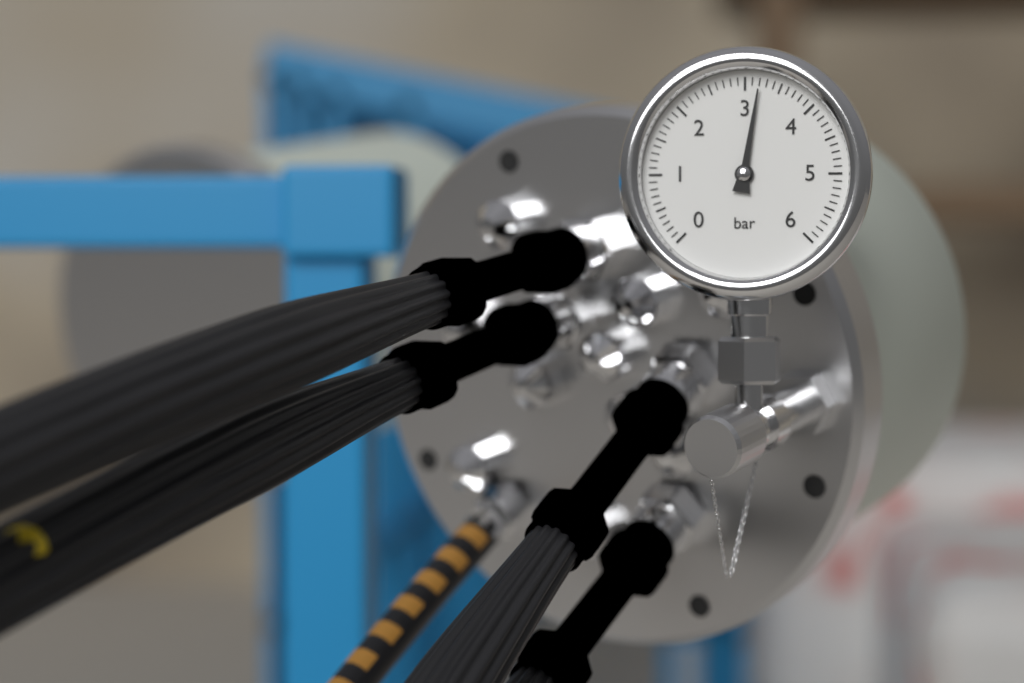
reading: 3.2 bar
